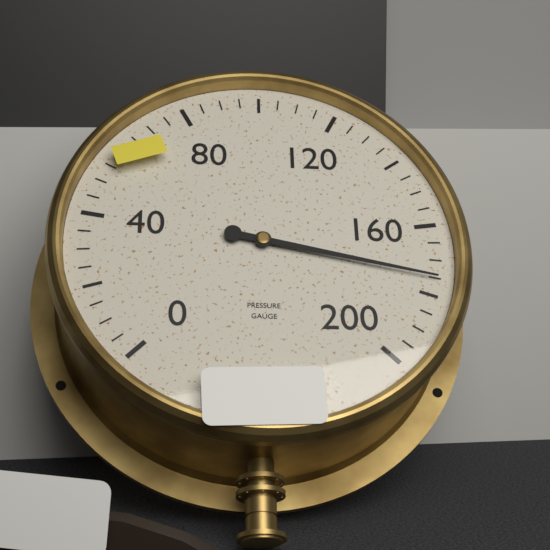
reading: 175 (no unit)
